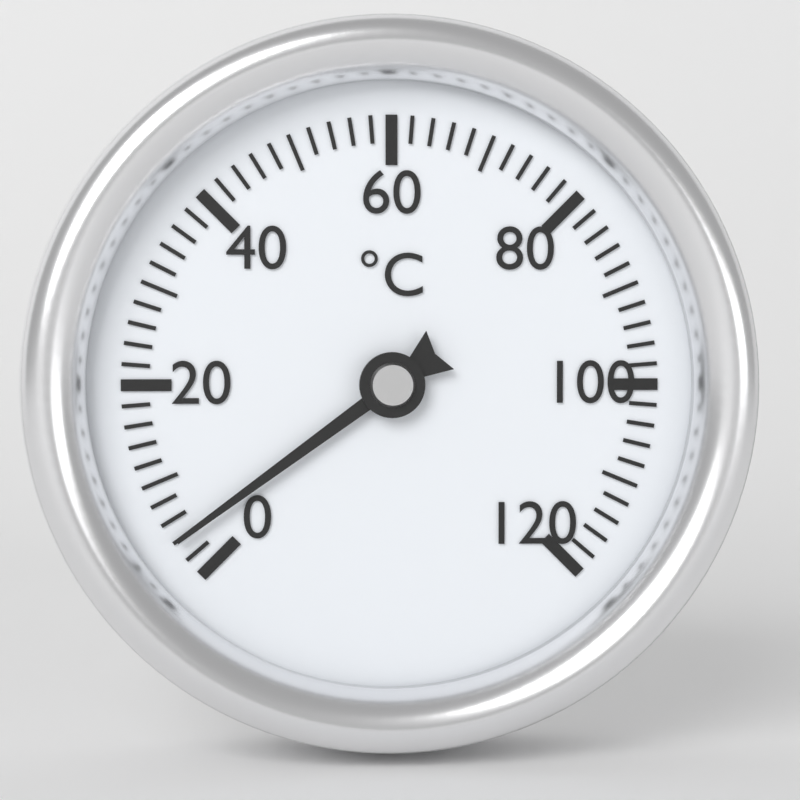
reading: 4 °C
